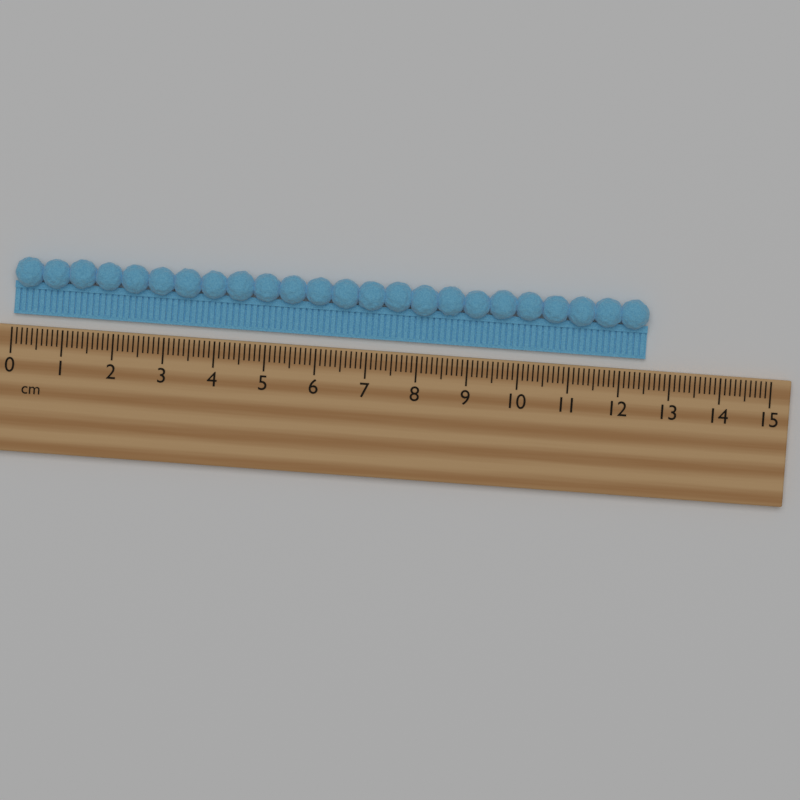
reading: 12.5 cm
